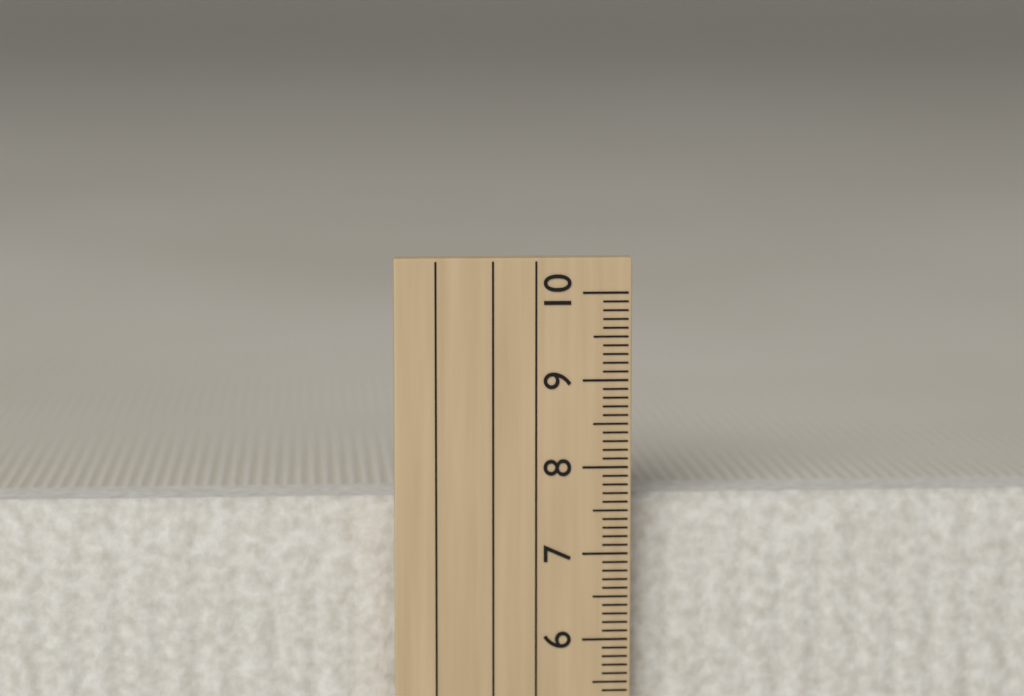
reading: 7.6 cm
